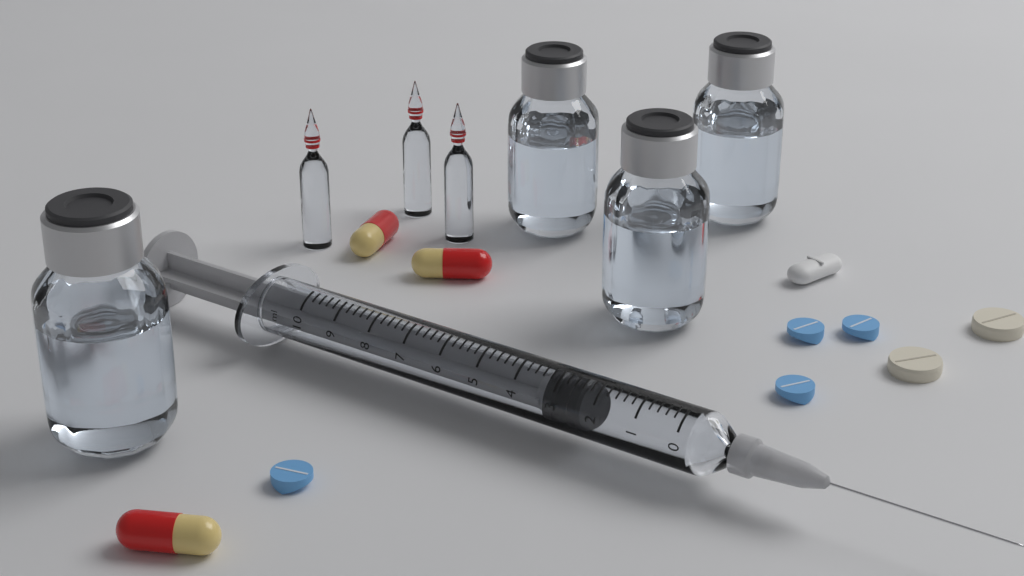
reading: 2.4 ml
